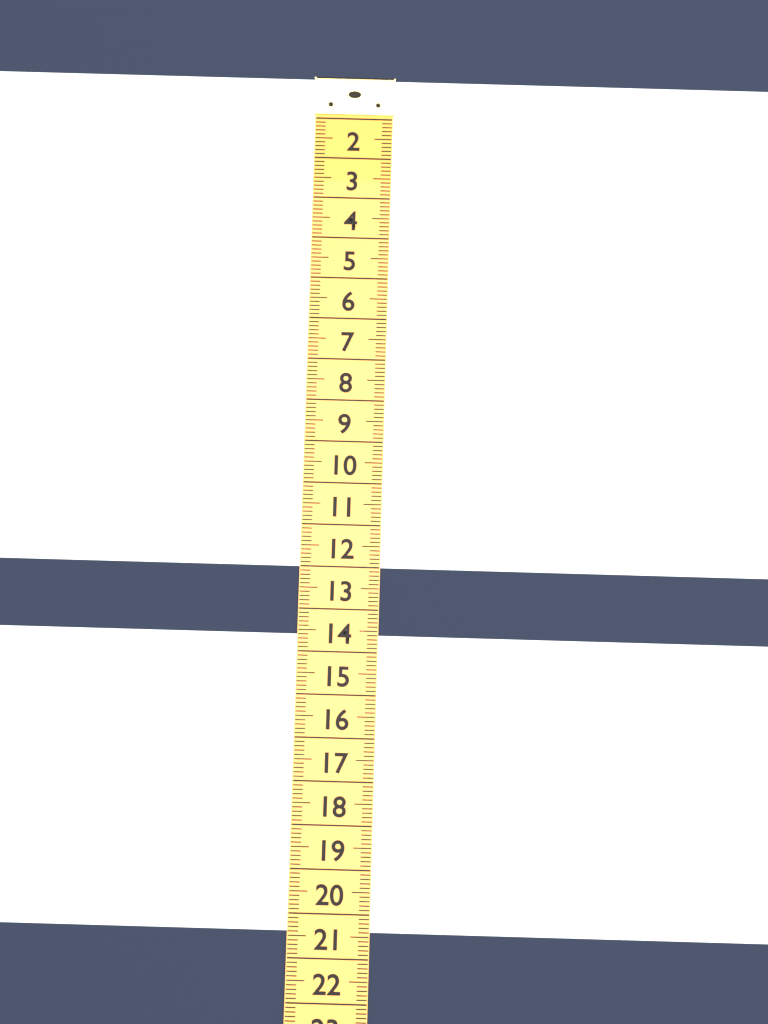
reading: 12.0 (no unit)
